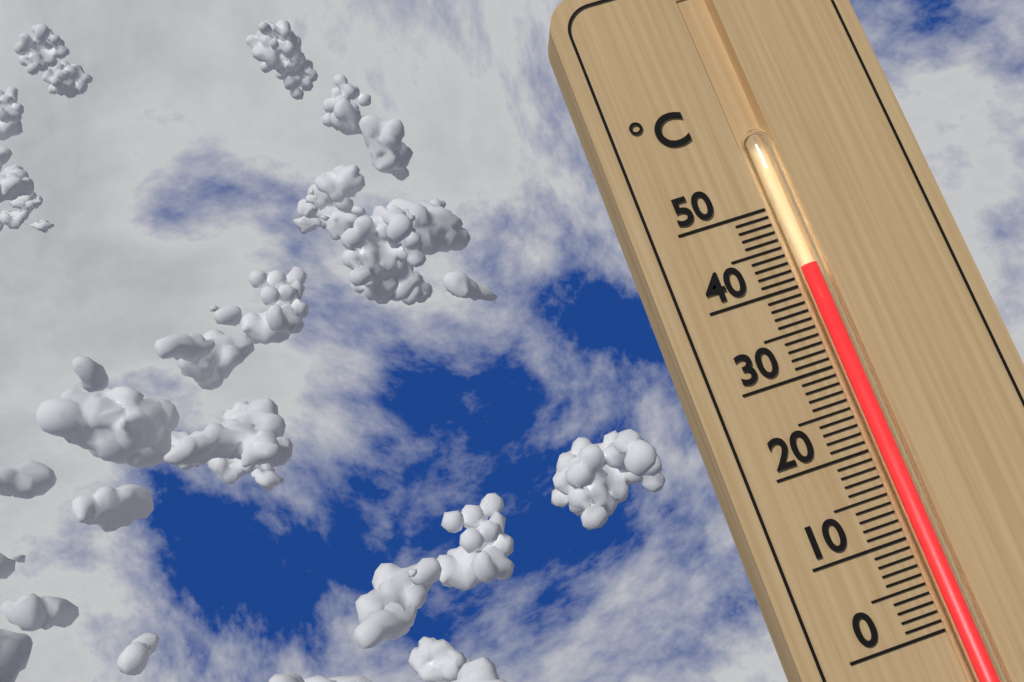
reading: 42 °C
